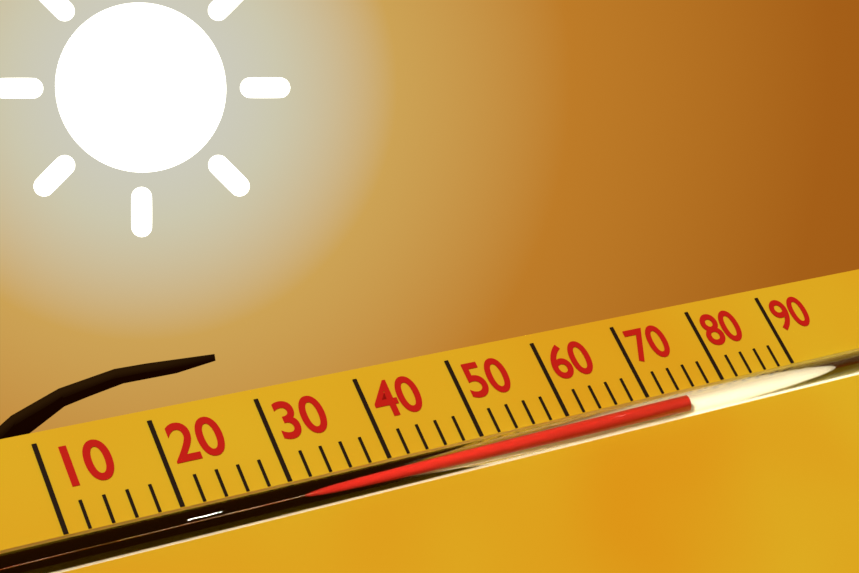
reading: 74 (no unit)
